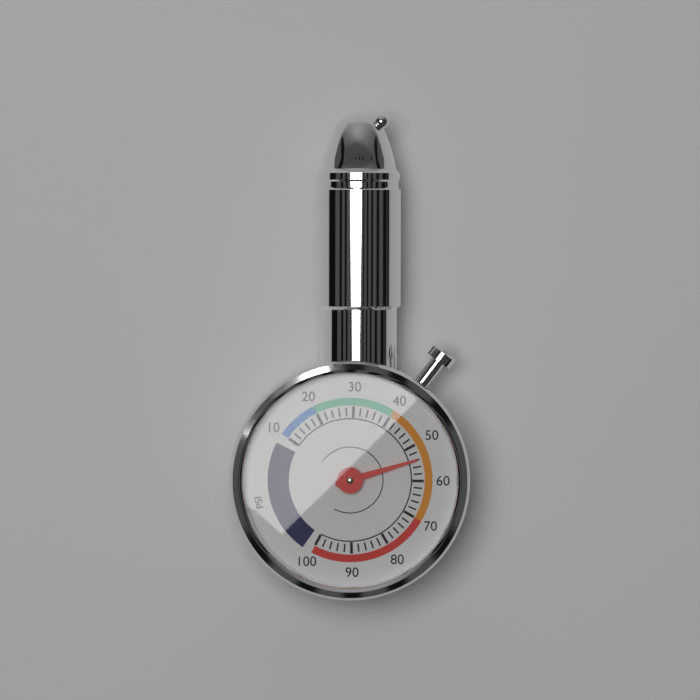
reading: 54 psi
